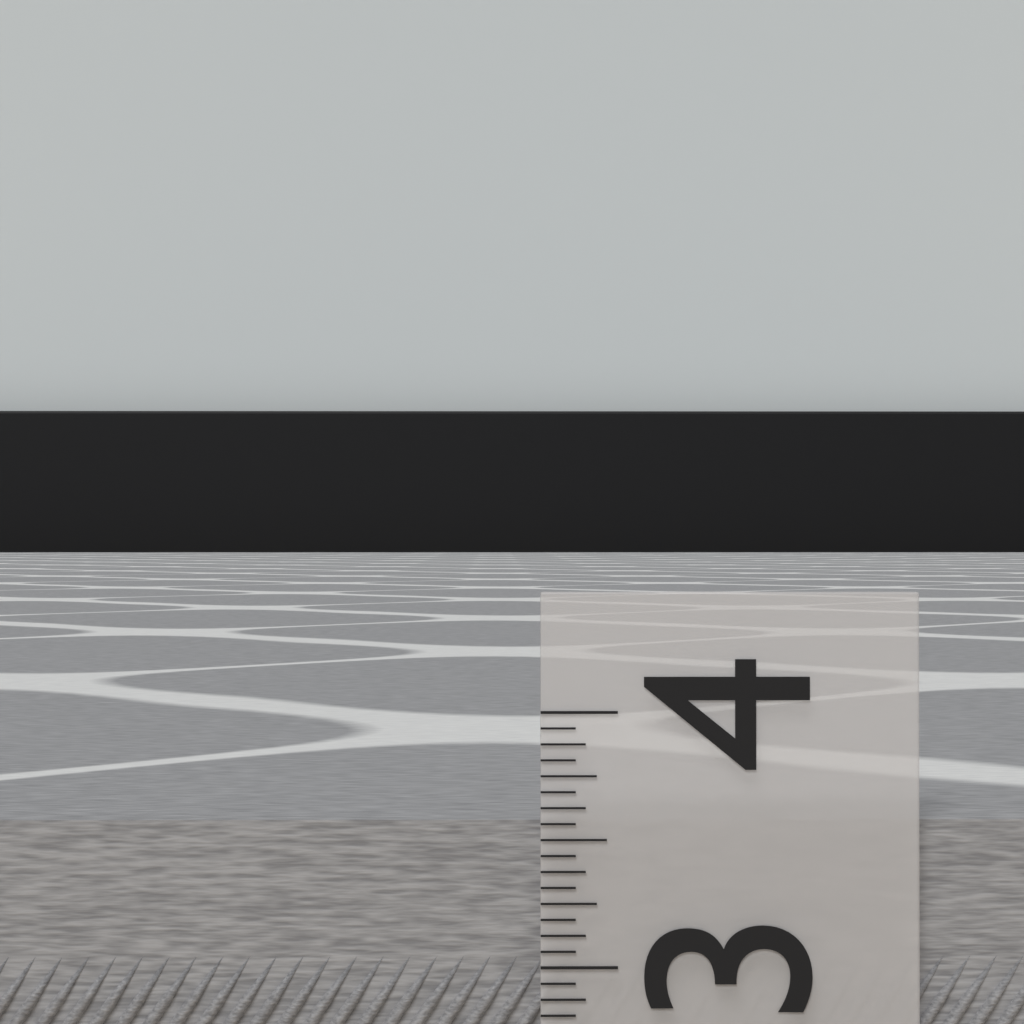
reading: 3.5625 (no unit)
